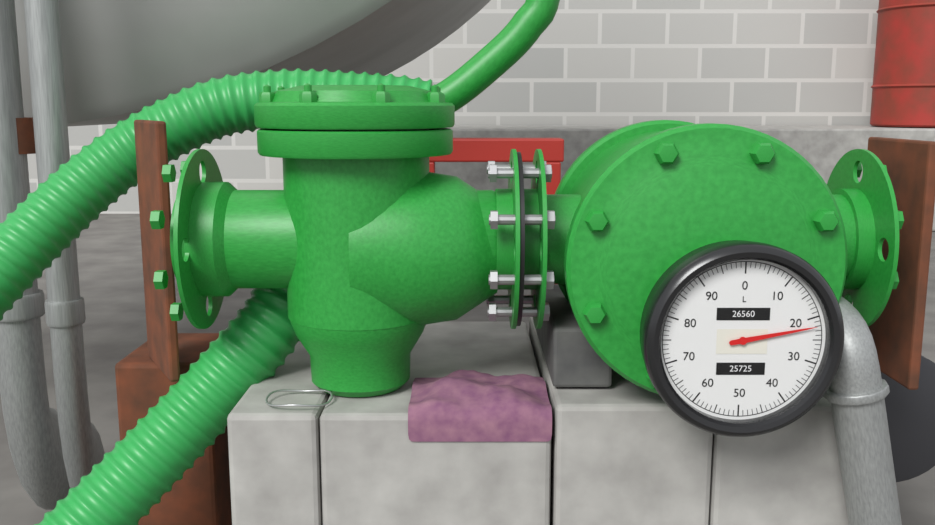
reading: 22 L
